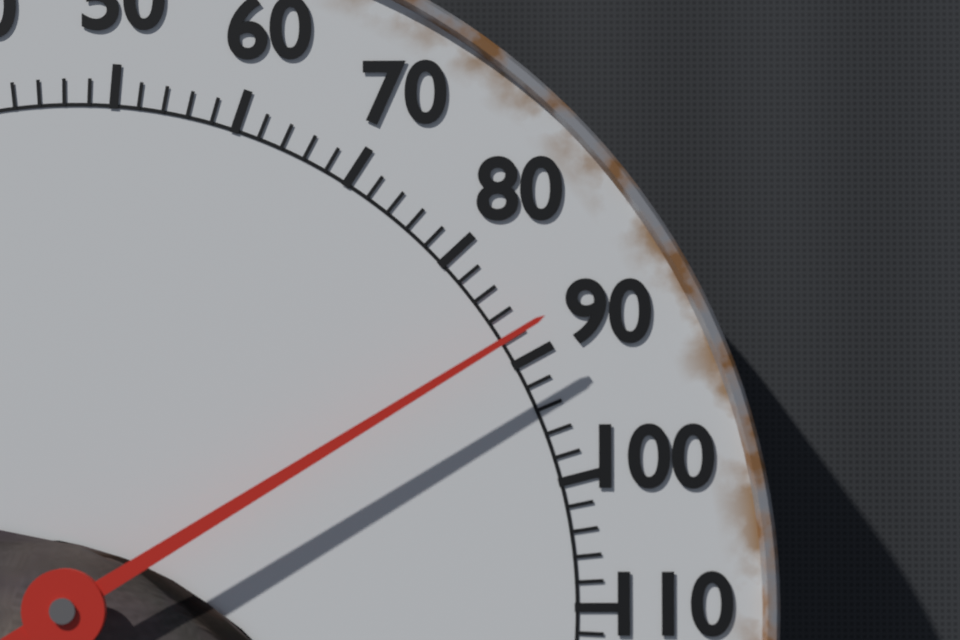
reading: 88 °F
